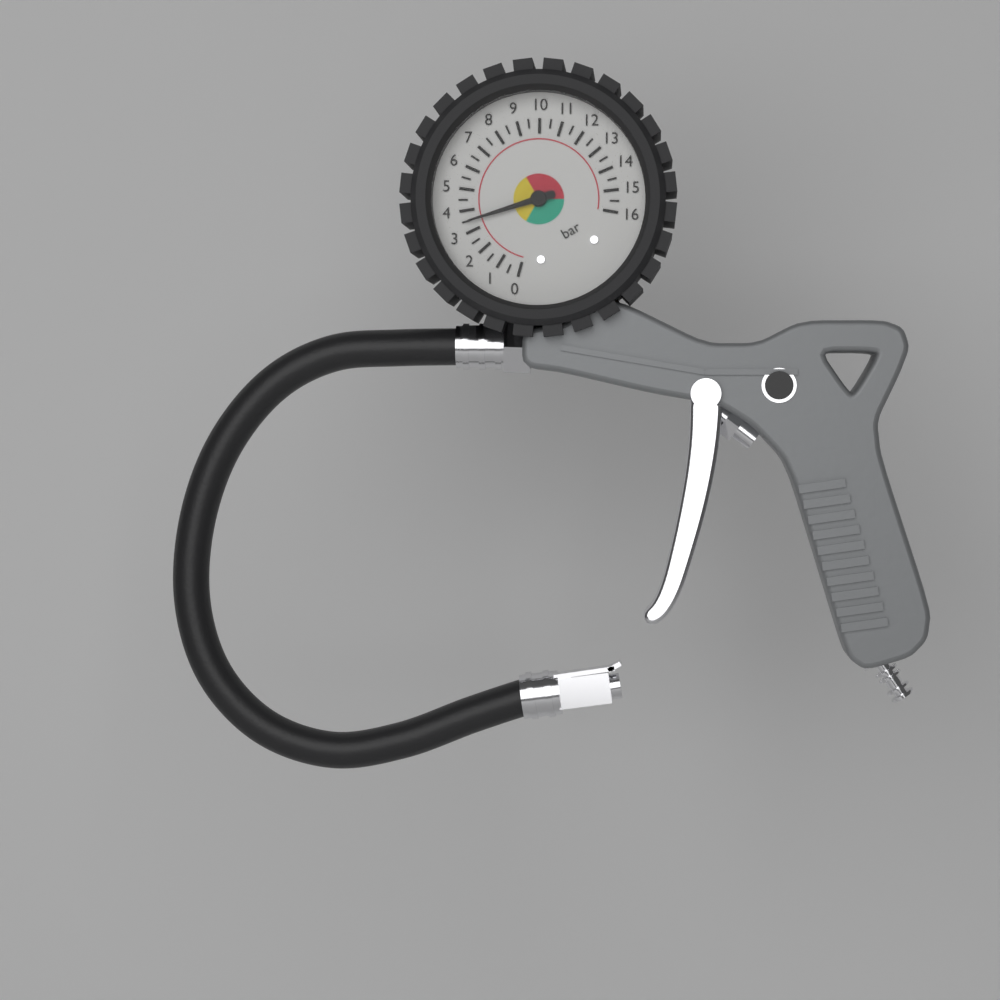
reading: 3.5 bar
